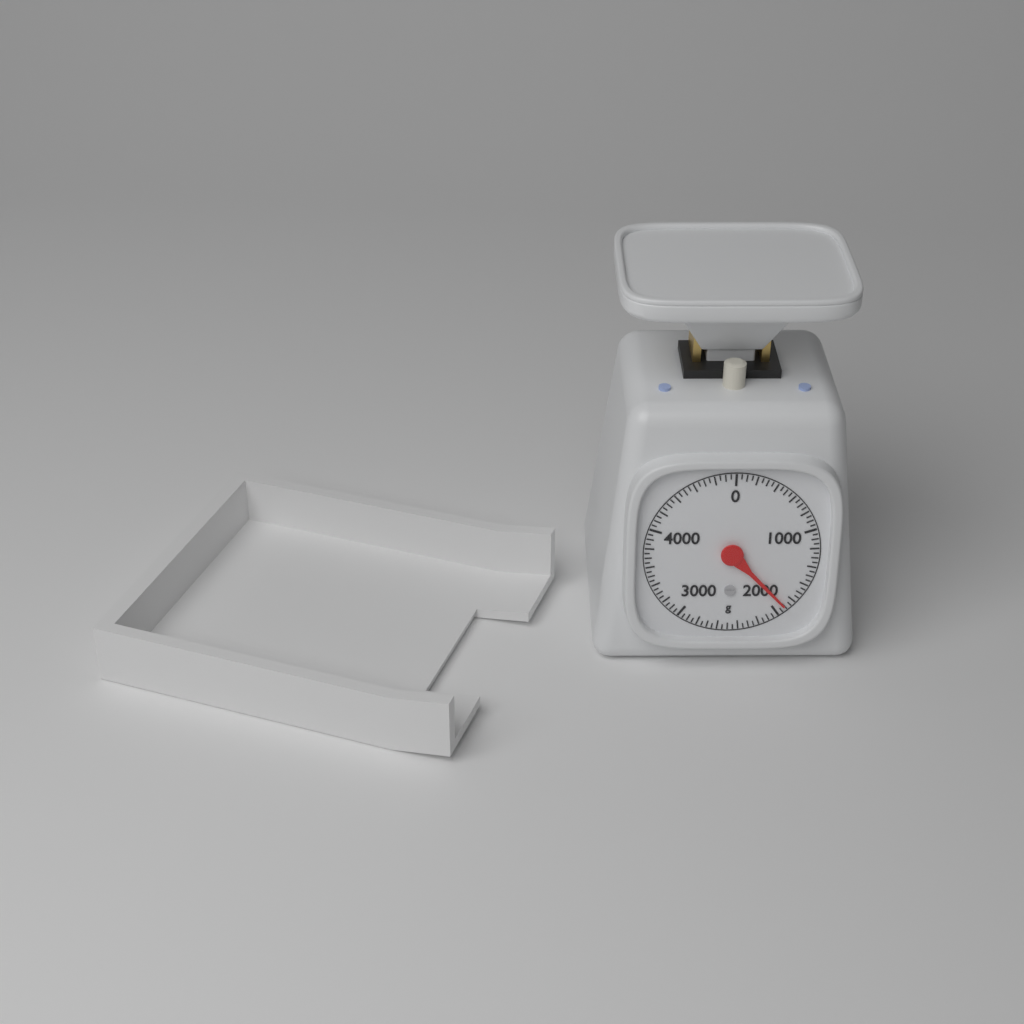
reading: 1900 g
